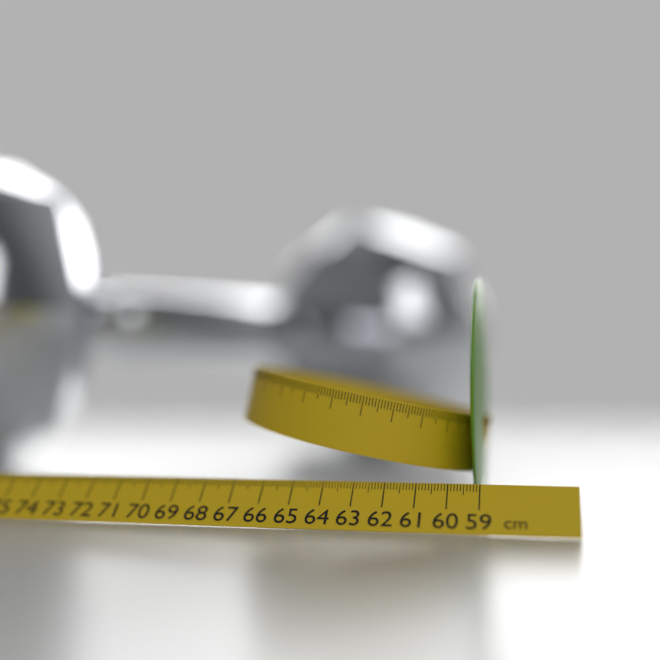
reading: 59.4 cm
